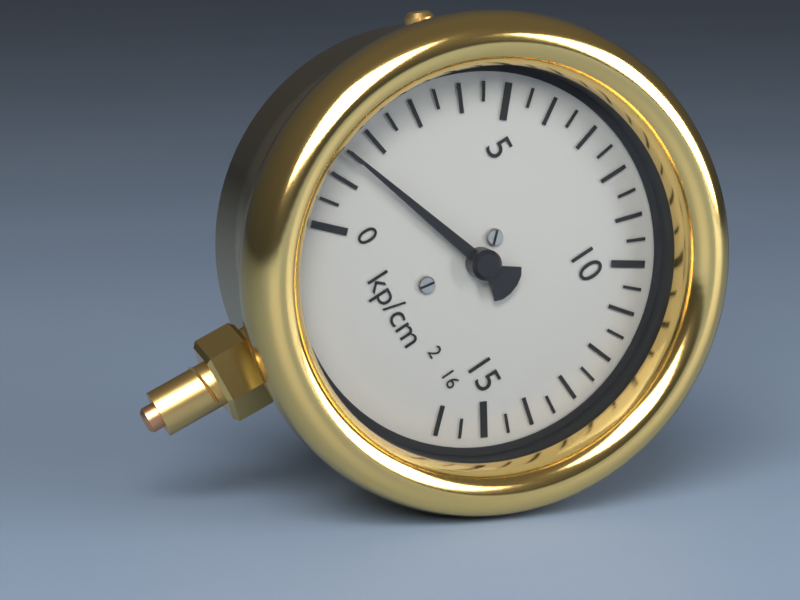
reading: 1.5 kp/cm²
